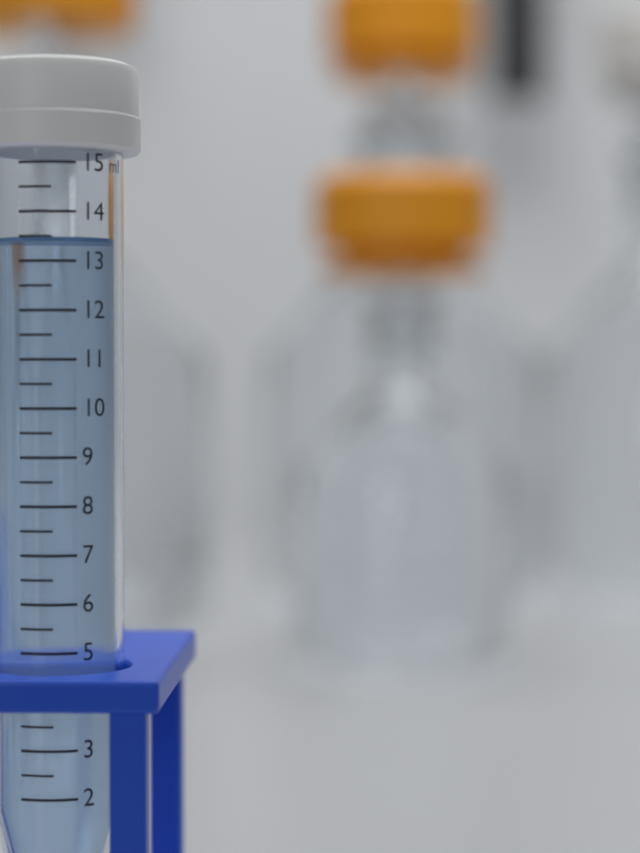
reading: 13.5 ml
